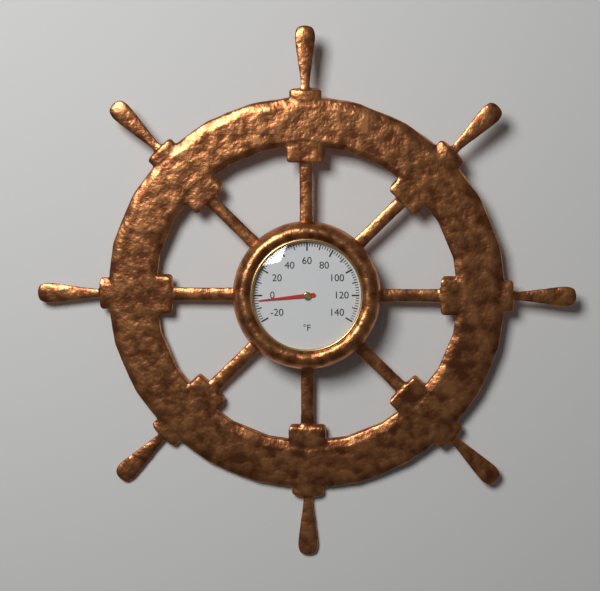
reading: -4 °F
